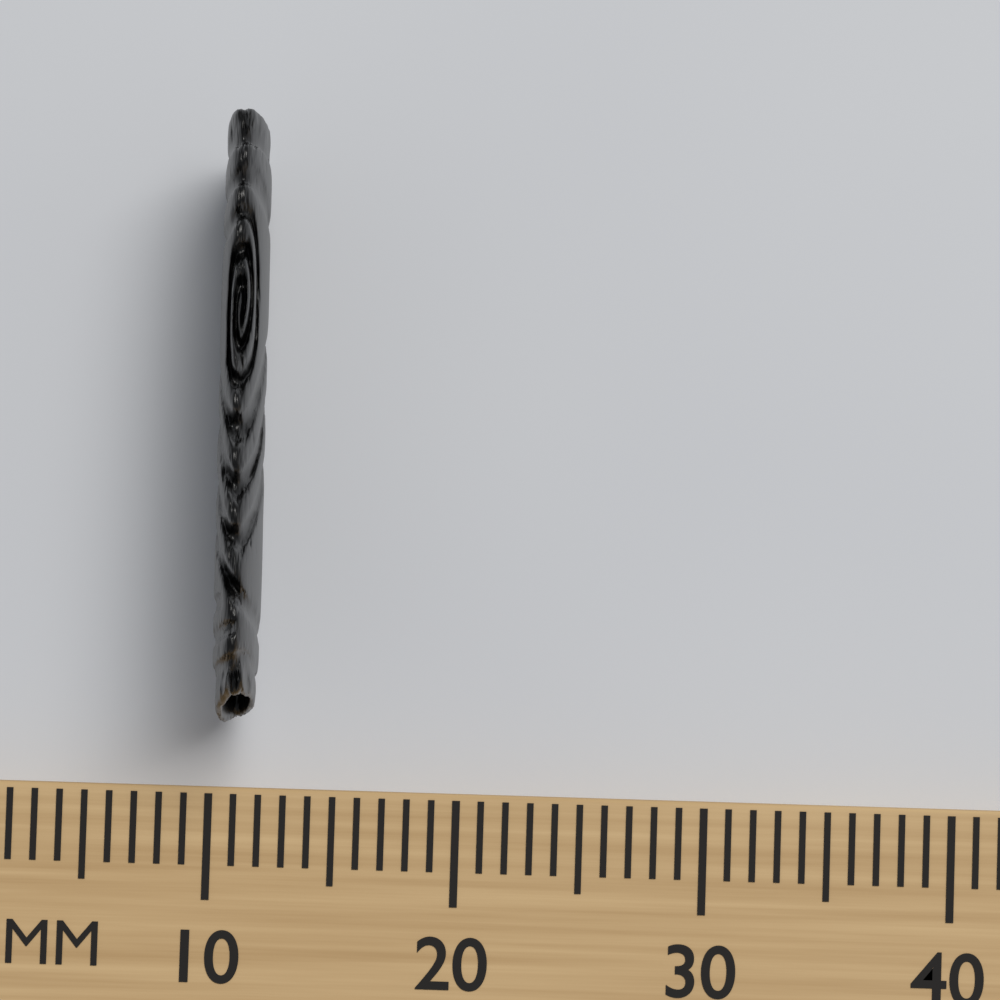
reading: 12 mm
